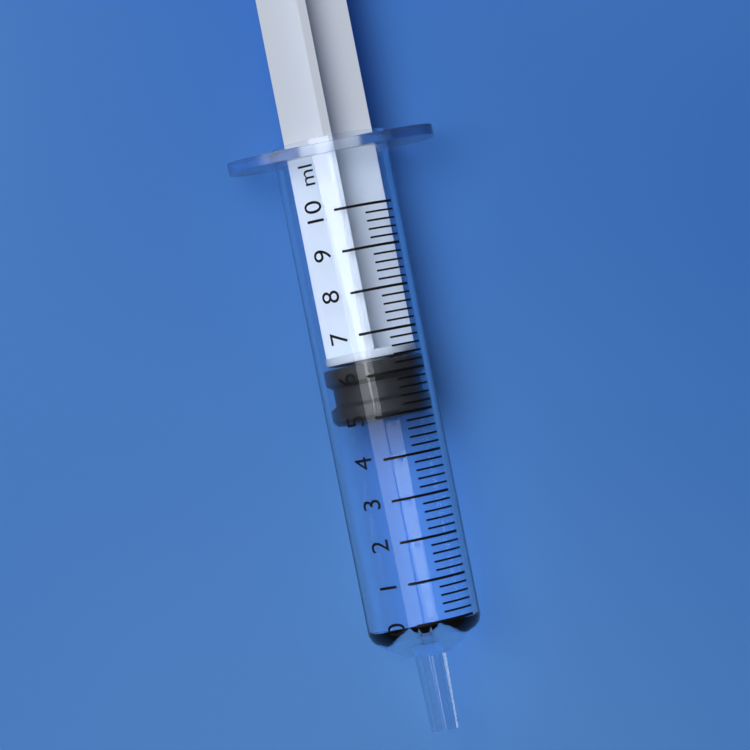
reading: 5.0 ml
